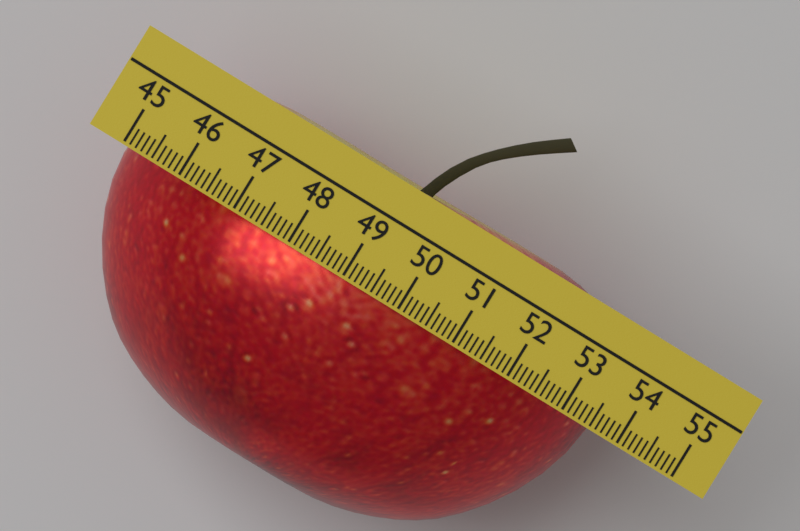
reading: 53.6 (no unit)
